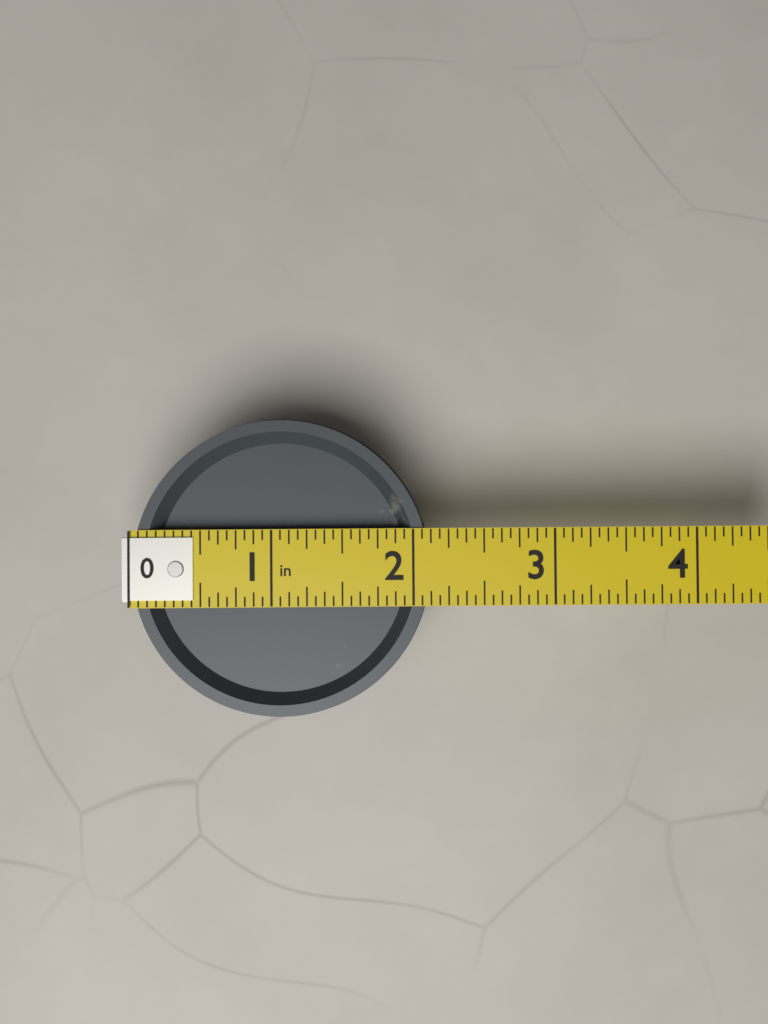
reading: 2.1250 in
